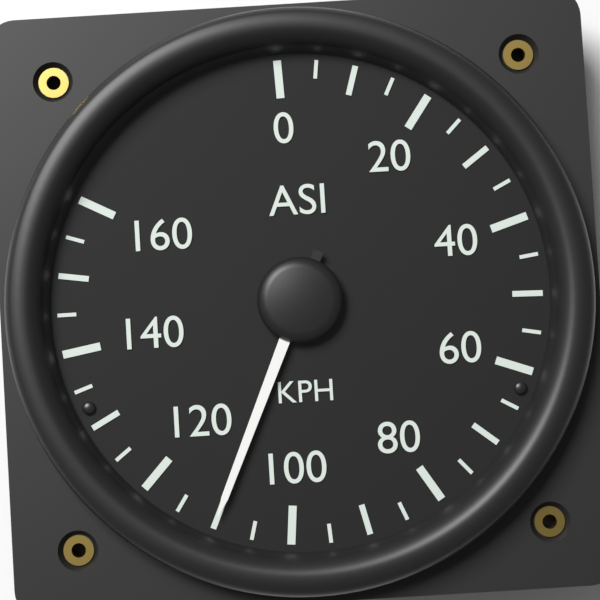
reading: 110 KPH
